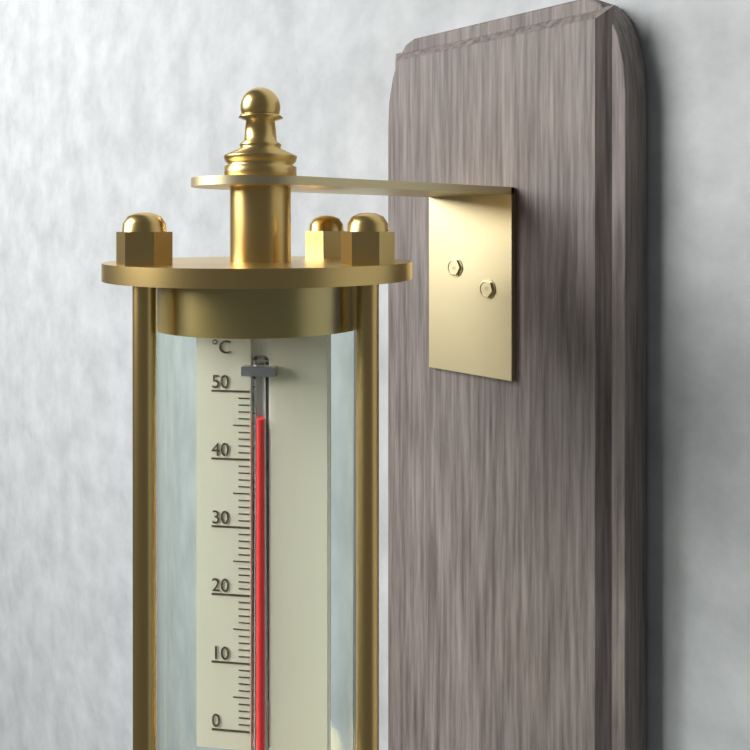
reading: 46 °C
